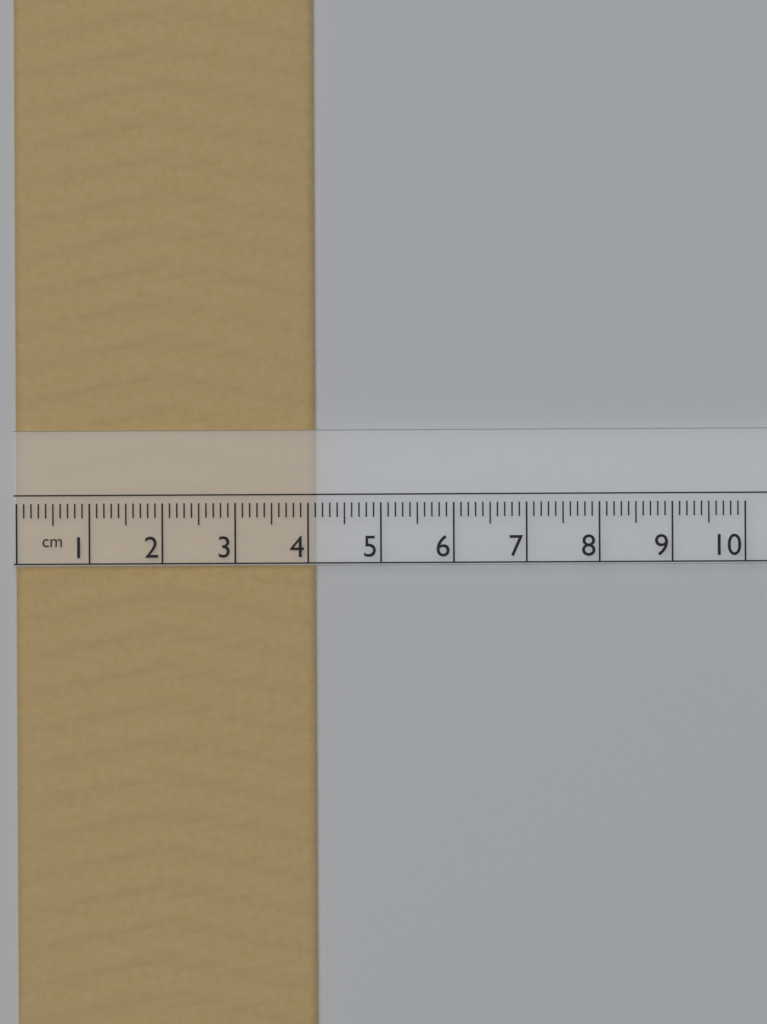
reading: 4.1 cm
